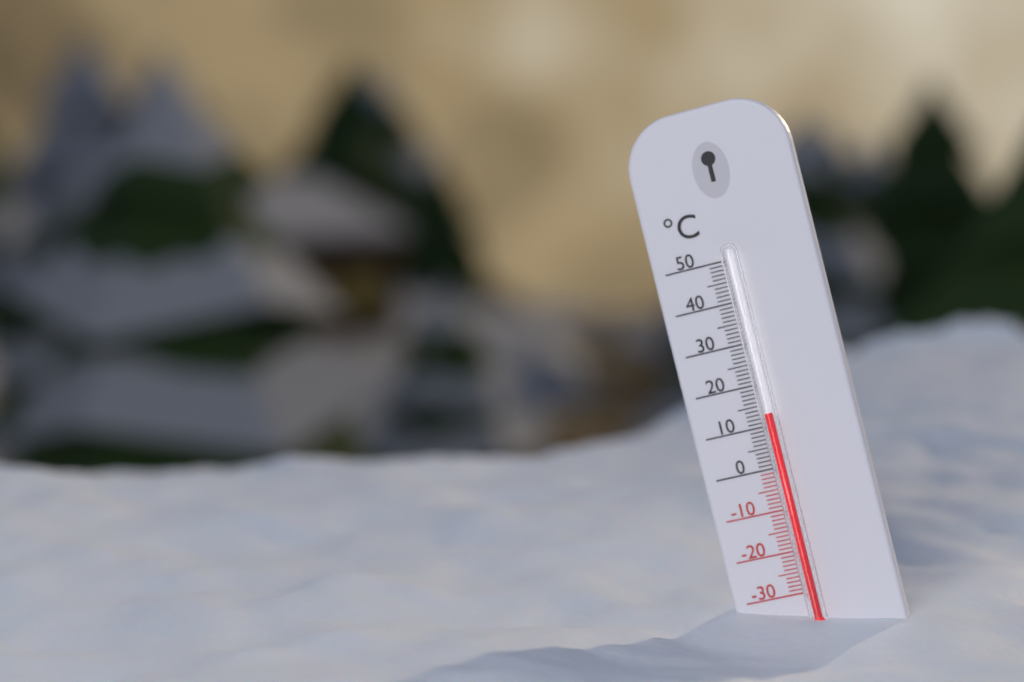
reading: 13 °C
